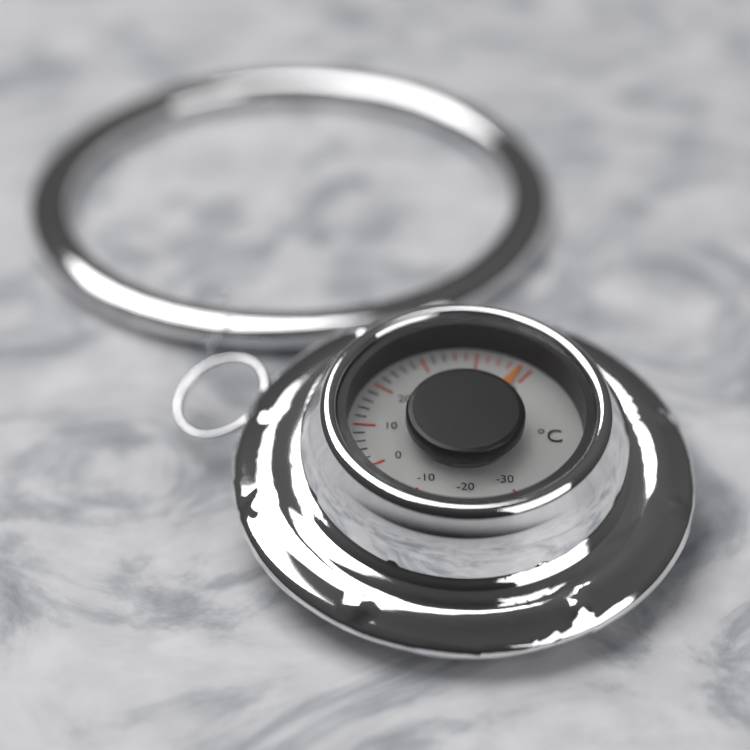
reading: 48 °C
